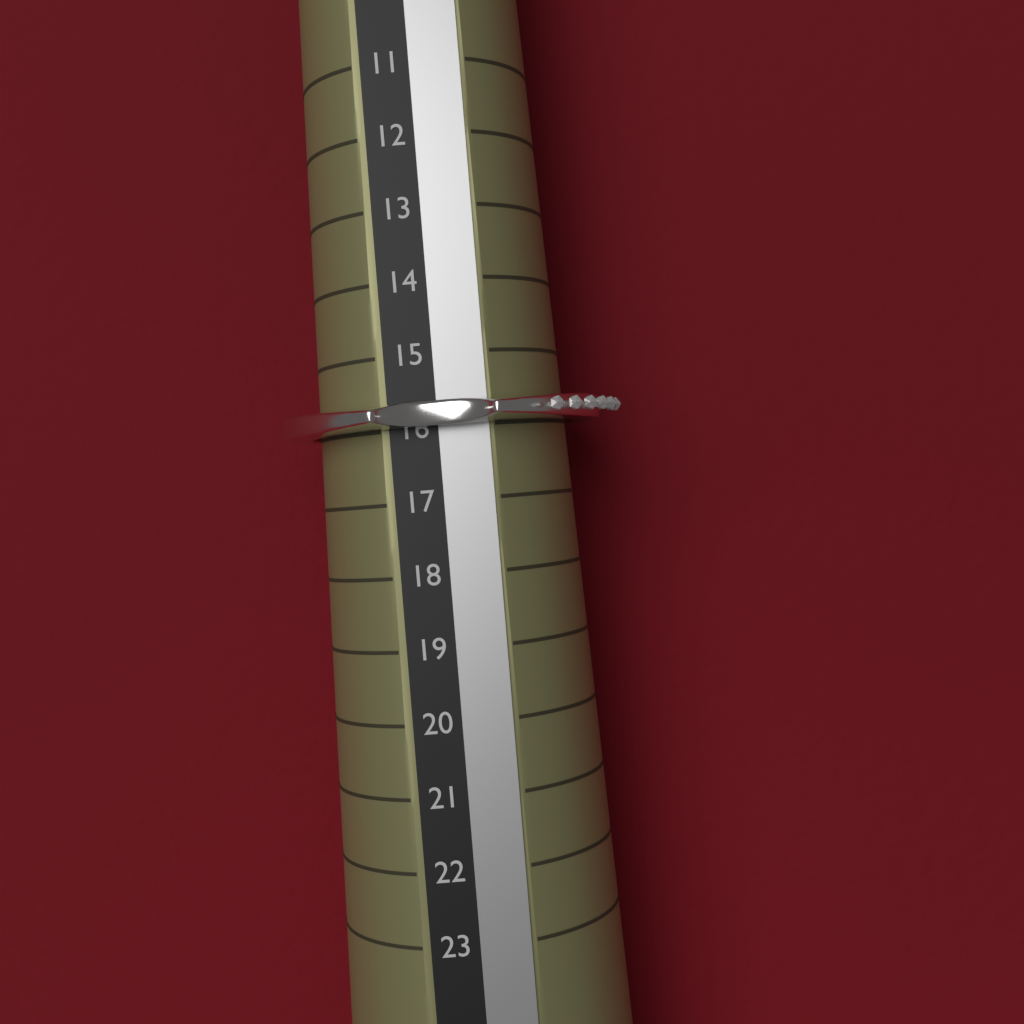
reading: 16 (no unit)
